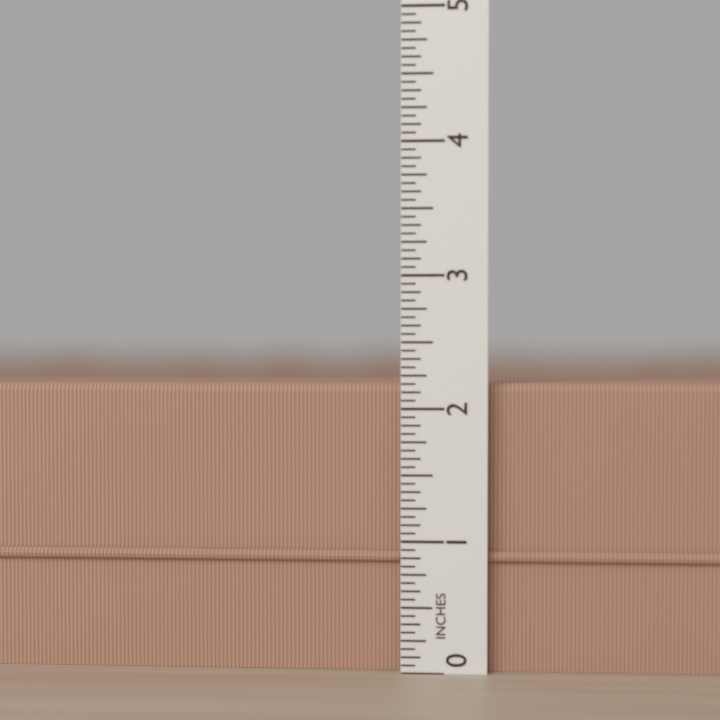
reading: 2.1875 in
